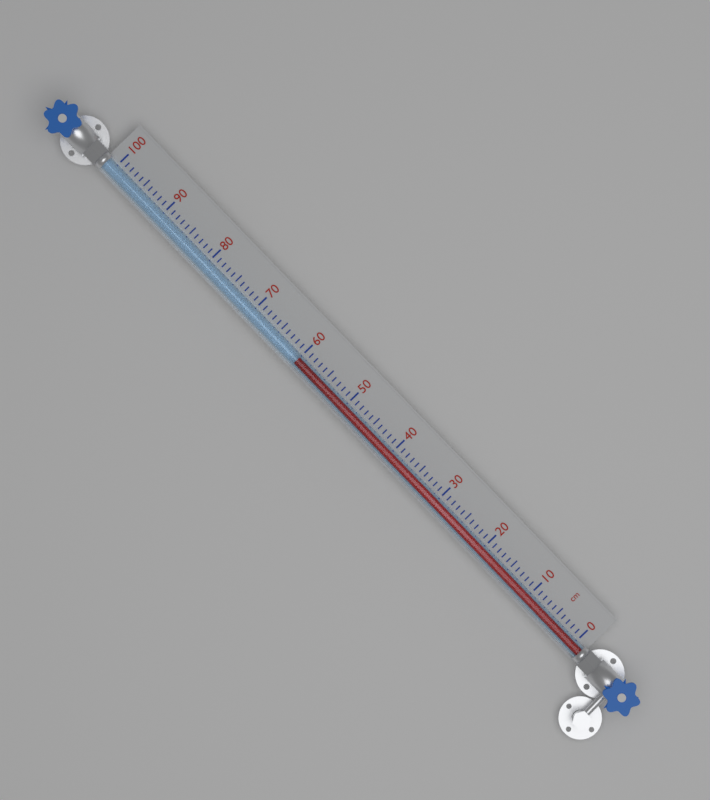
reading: 60 cm
